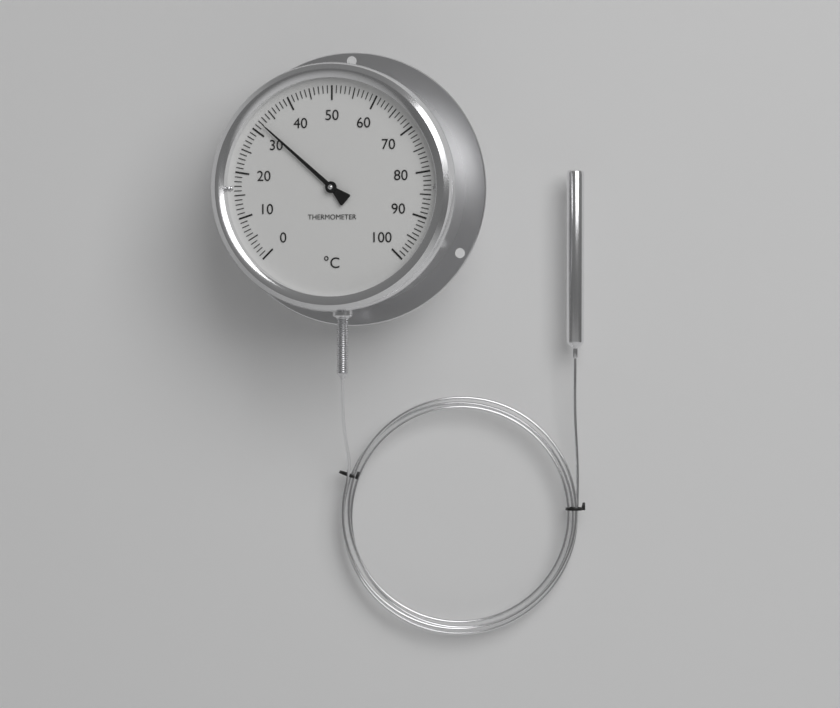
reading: 32 °C
